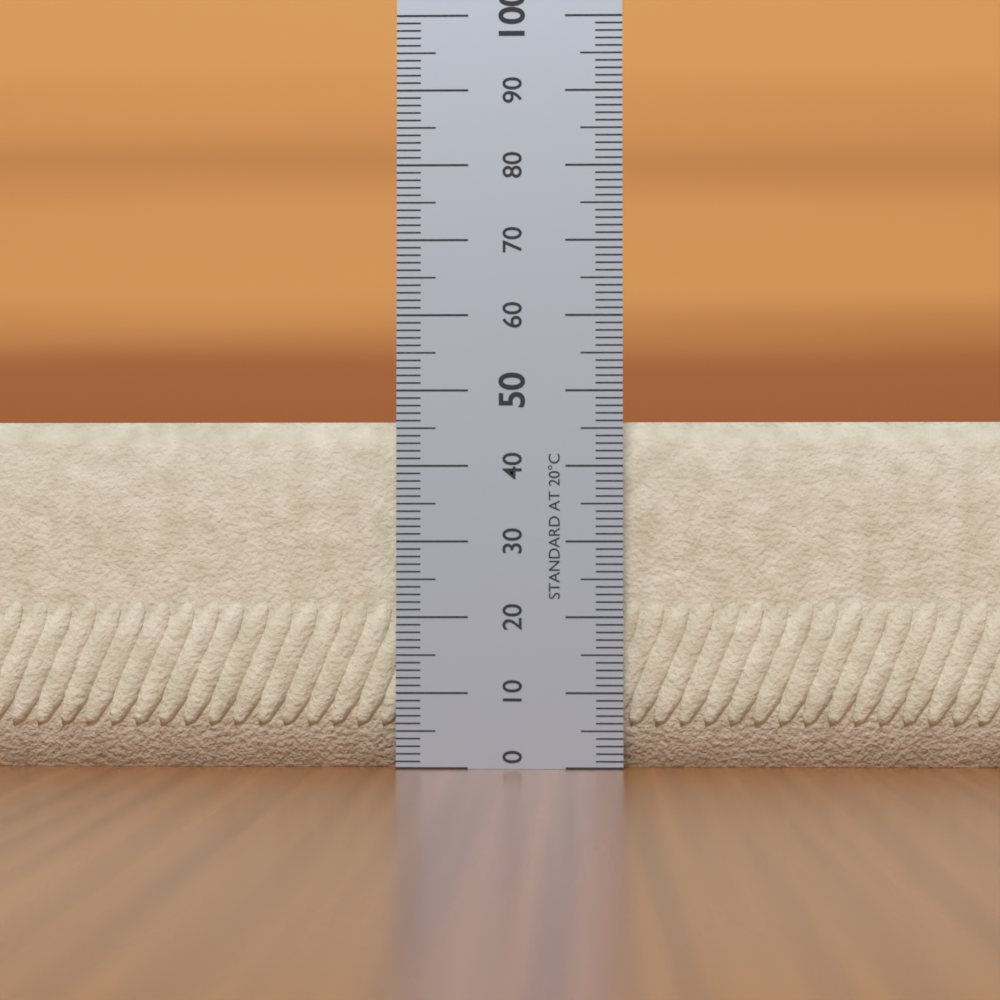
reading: 46 (no unit)
